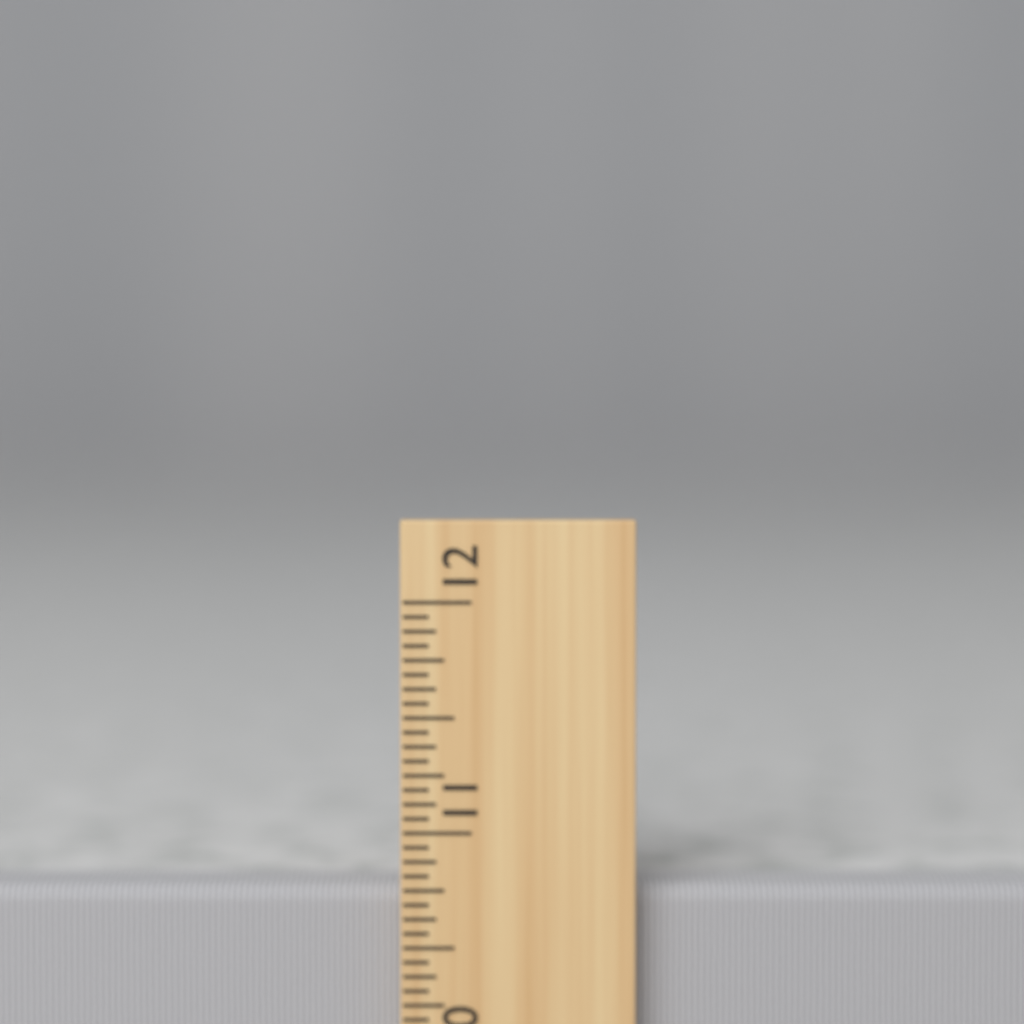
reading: 10.7500 inch
